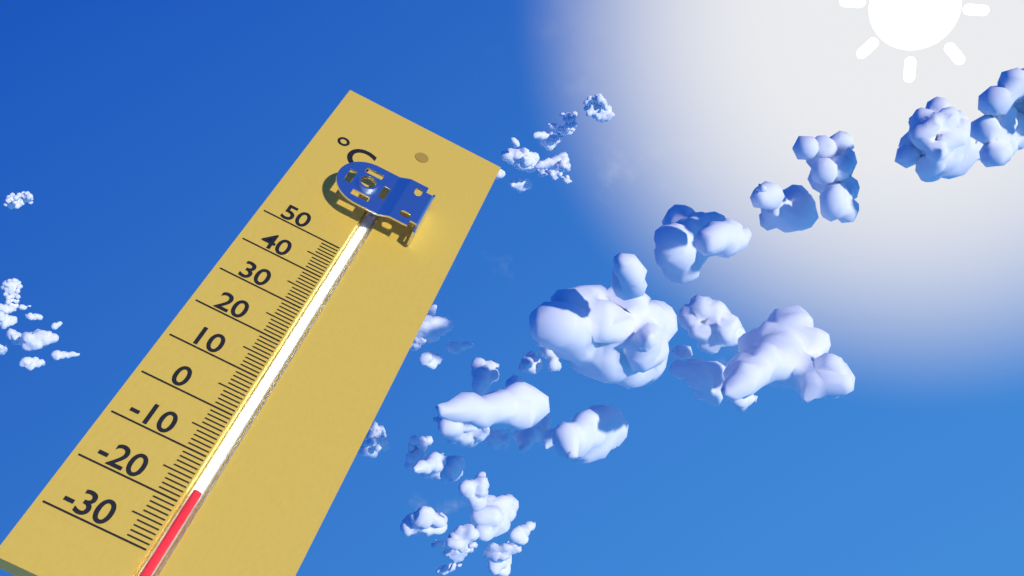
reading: -17 °C
